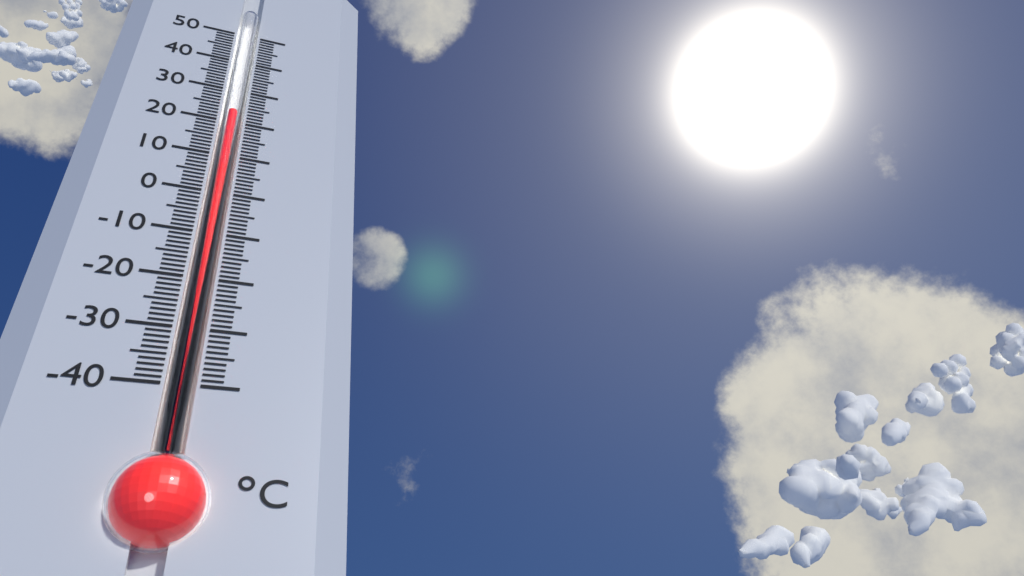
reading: 23 °C
